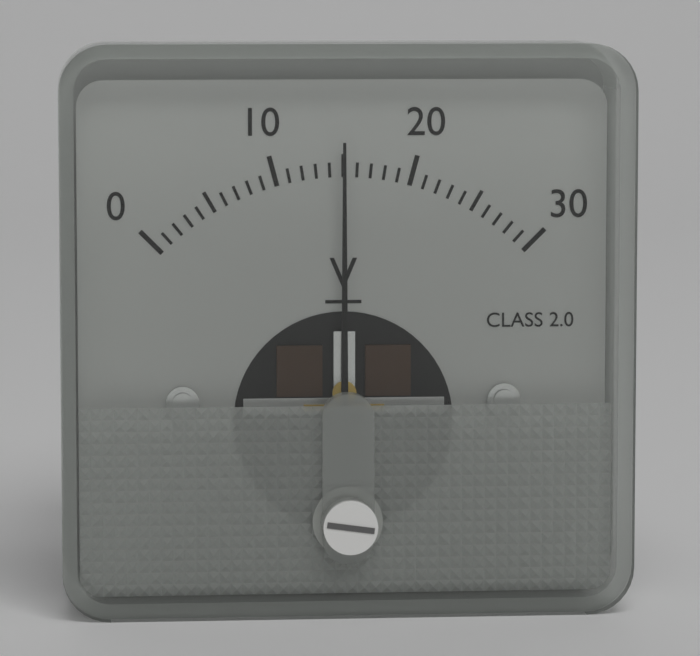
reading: 15 V
